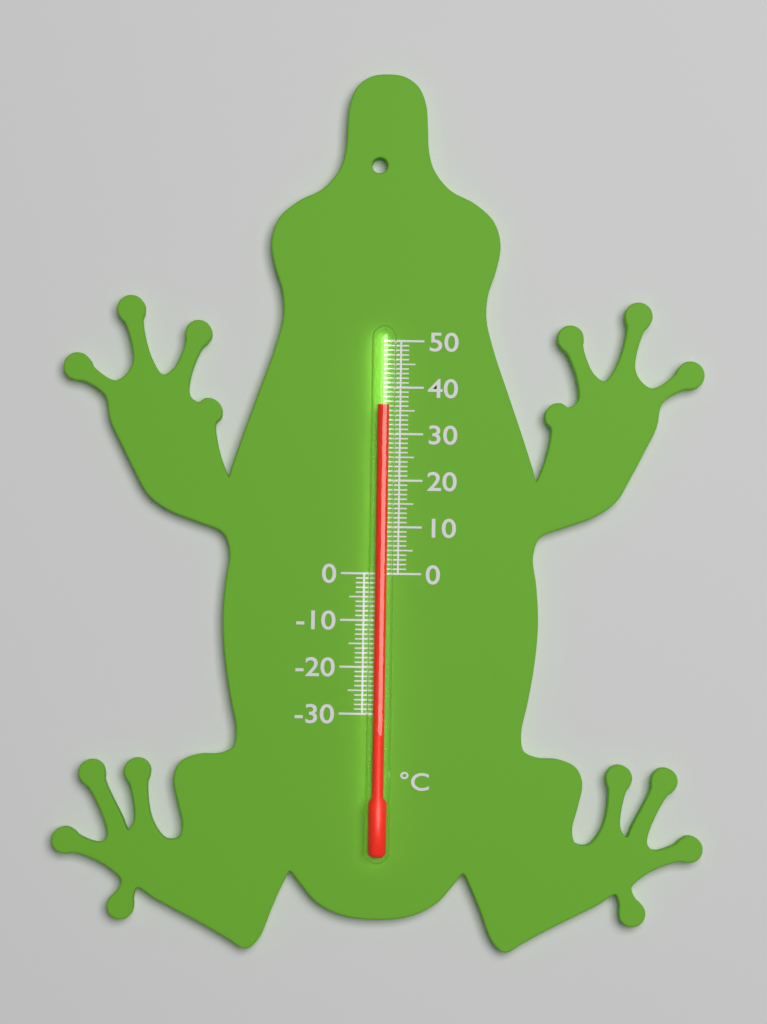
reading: 36 °C
